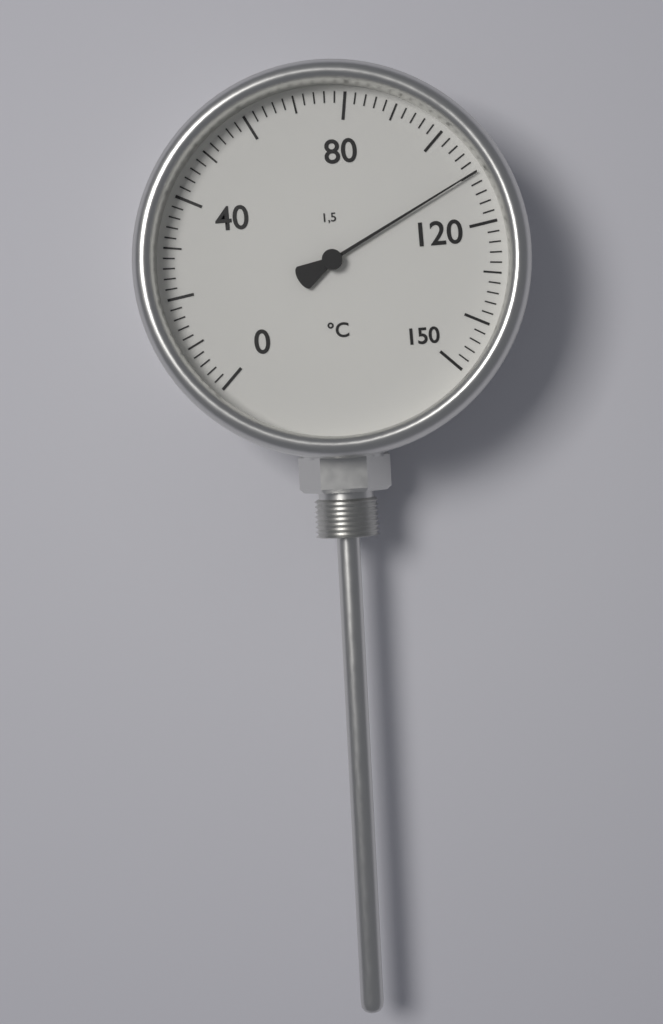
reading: 110 °C
